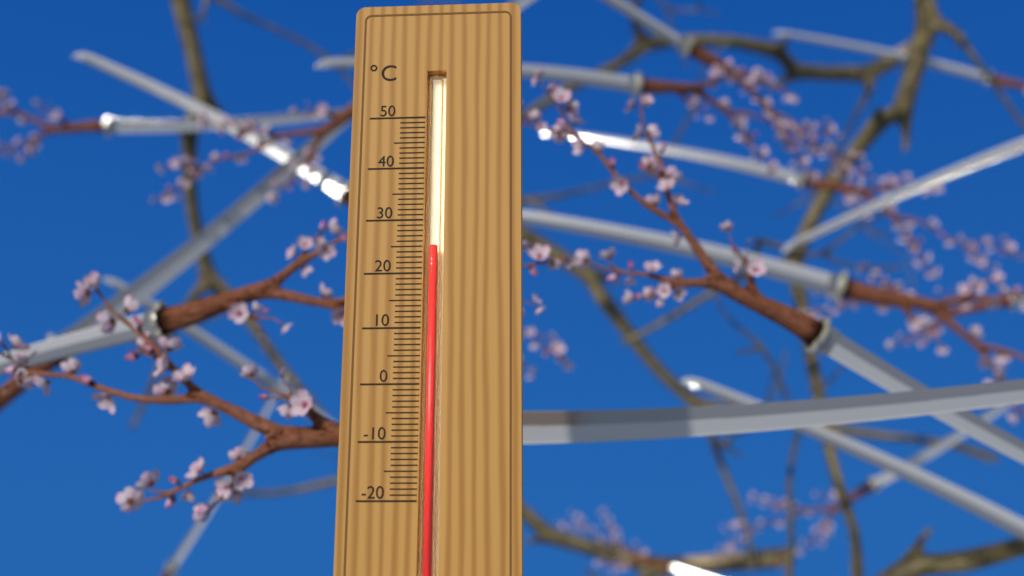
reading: 25 °C
